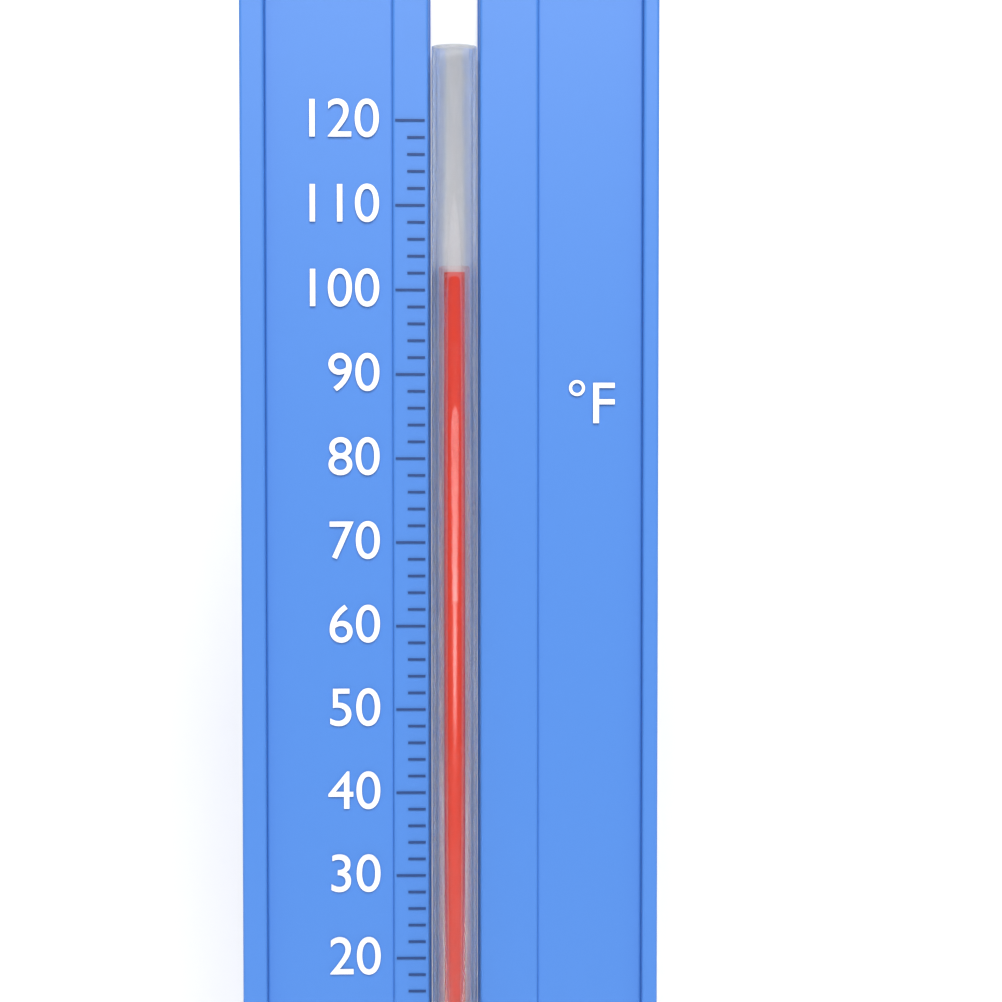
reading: 102 °F
